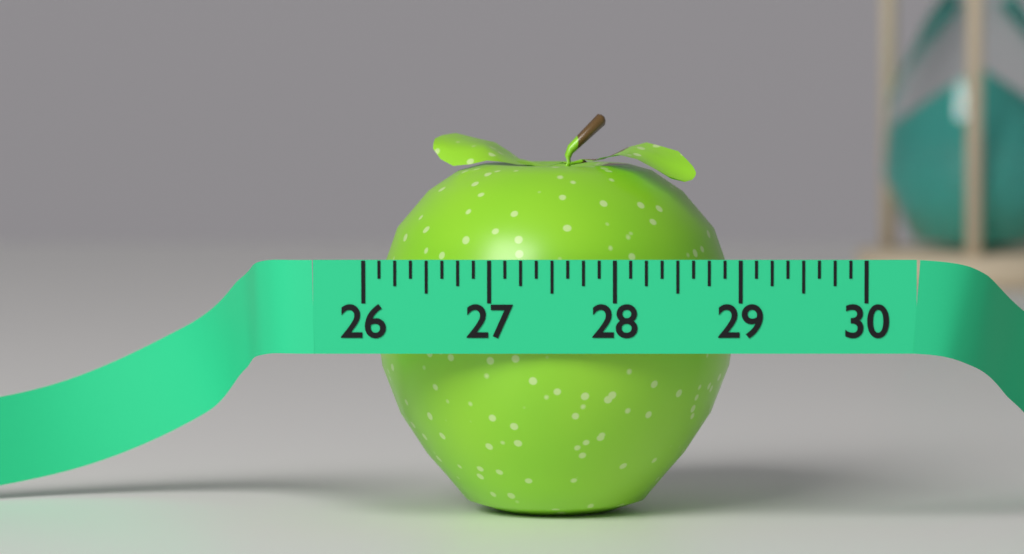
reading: 29.000 (no unit)
